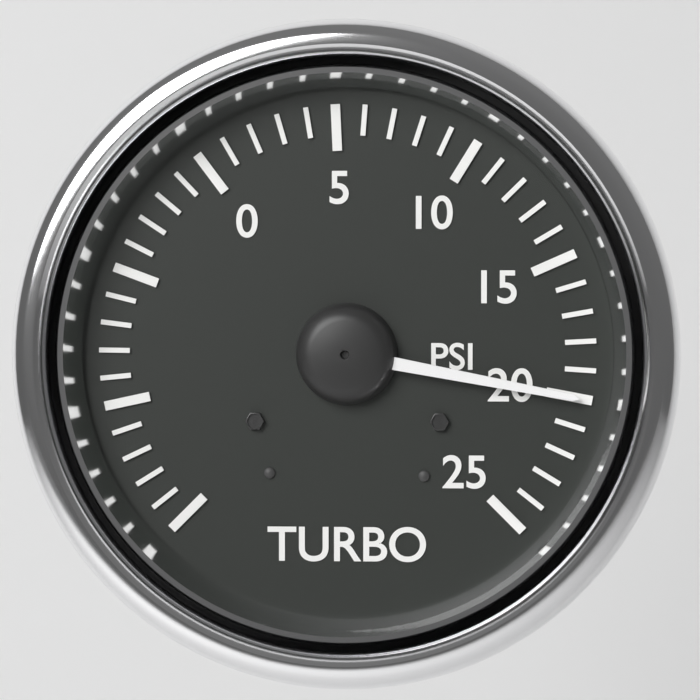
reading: 20 psi
